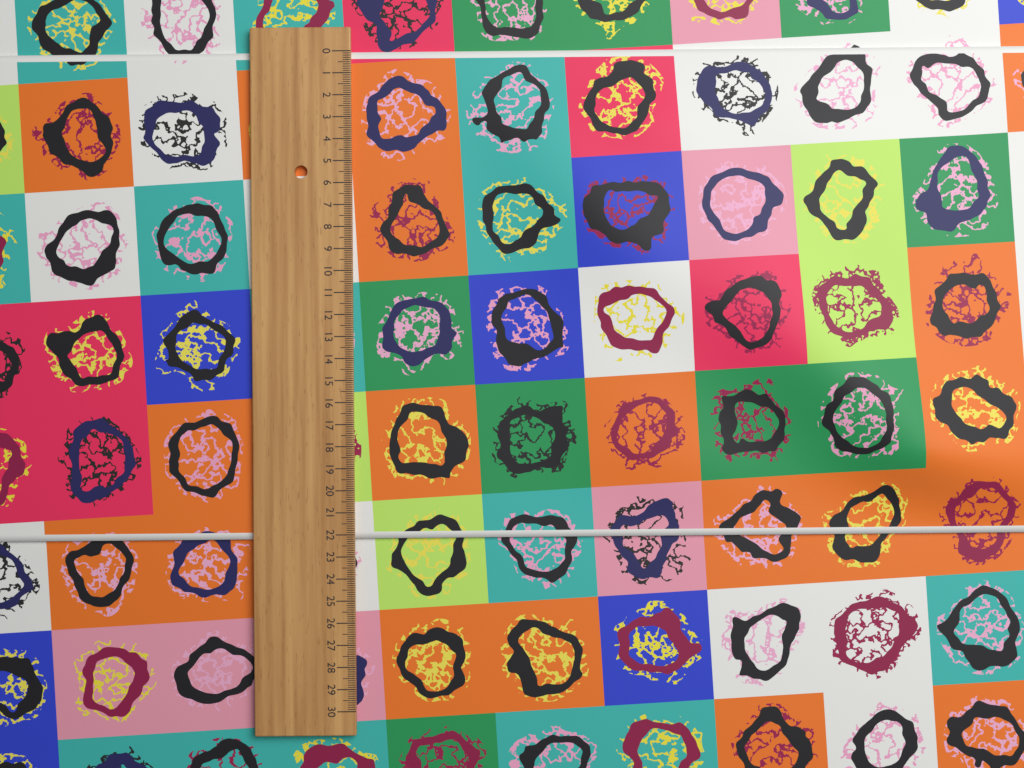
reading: 22.2 (no unit)
